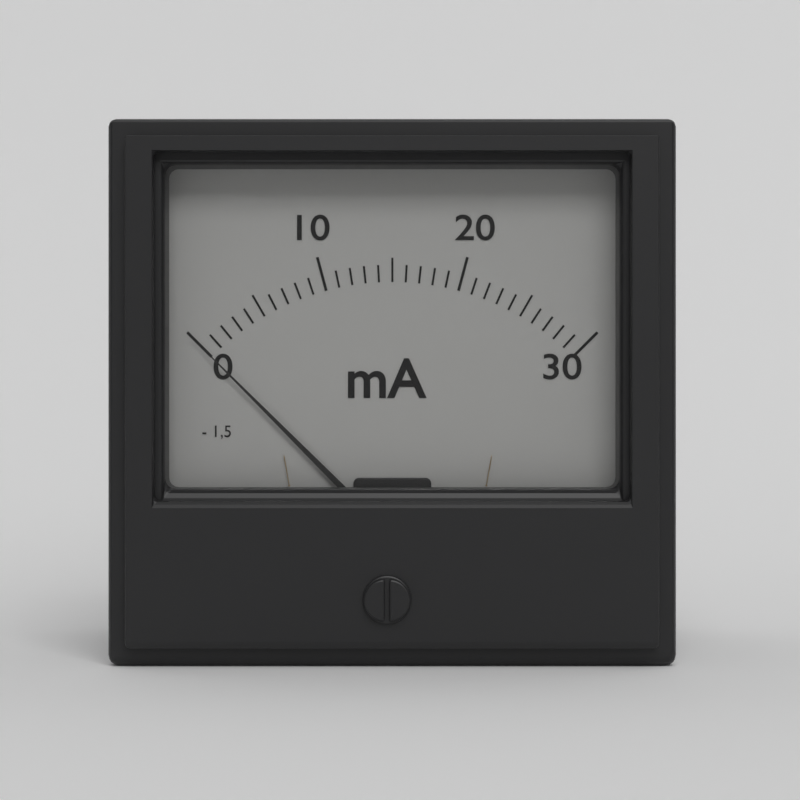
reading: 0 mA
